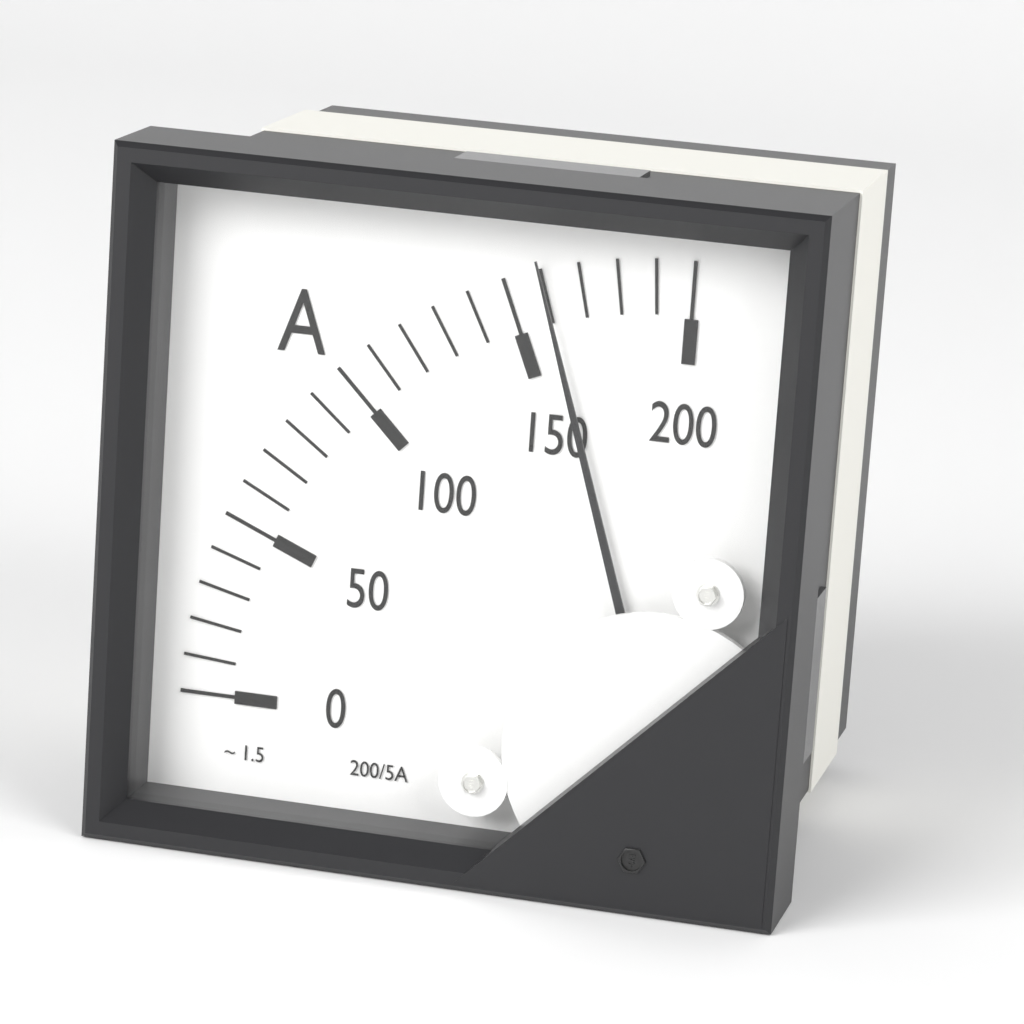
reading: 160 A
